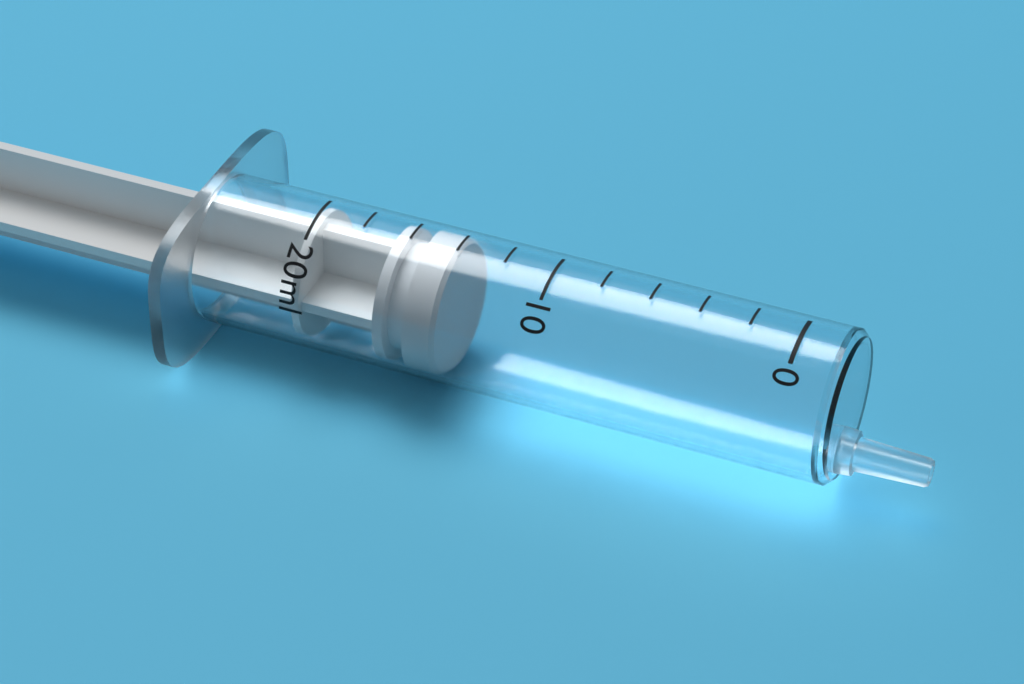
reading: 14 ml
